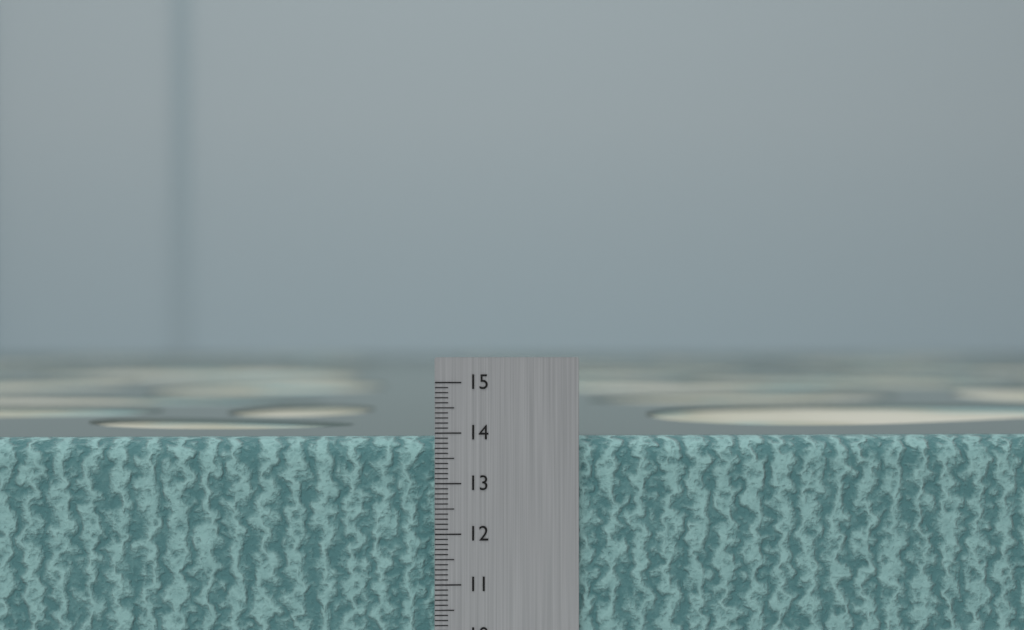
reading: 13.9 cm
